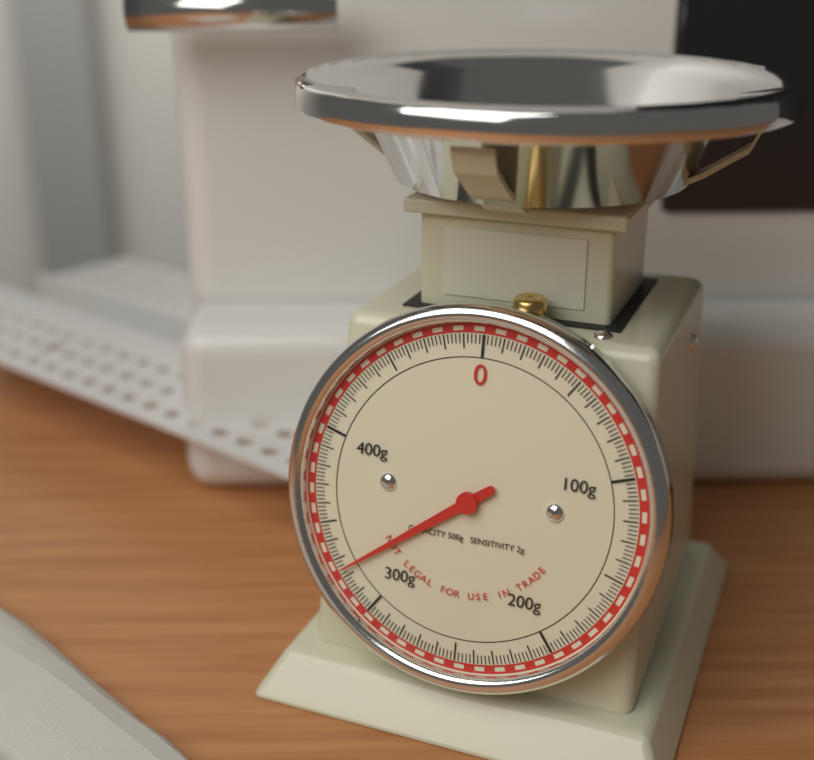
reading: 324 g
